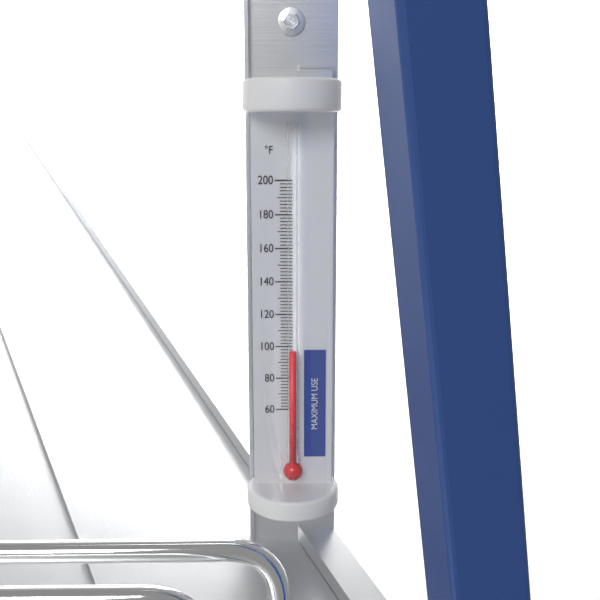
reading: 98 °F
